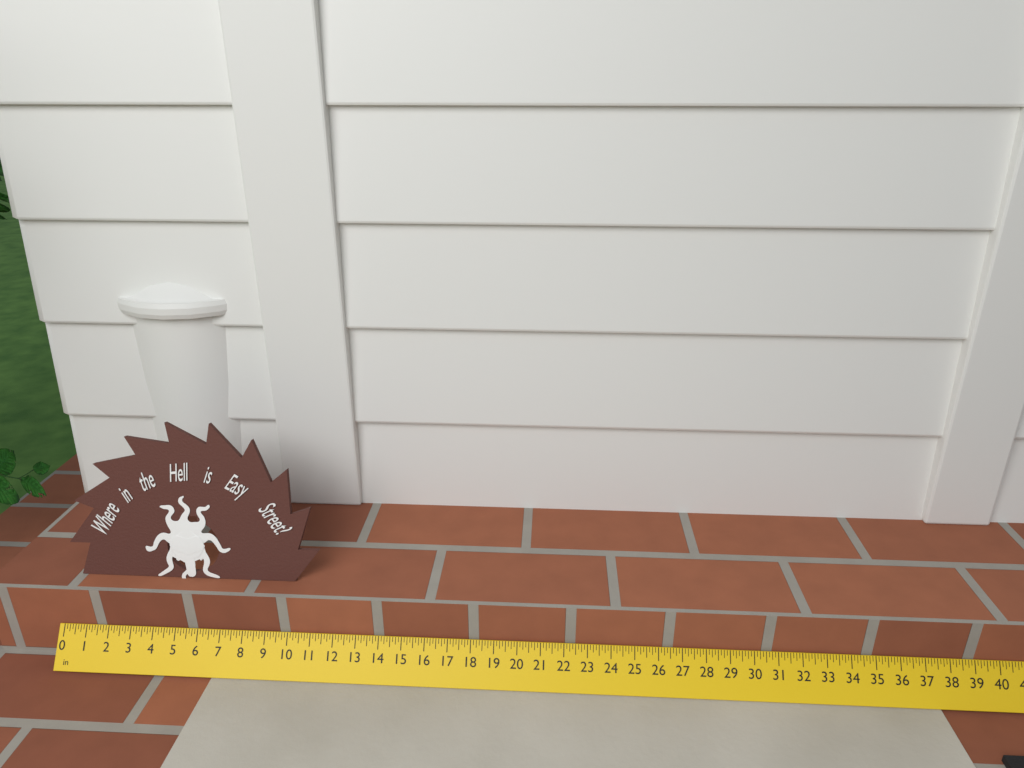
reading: 11.250 in
